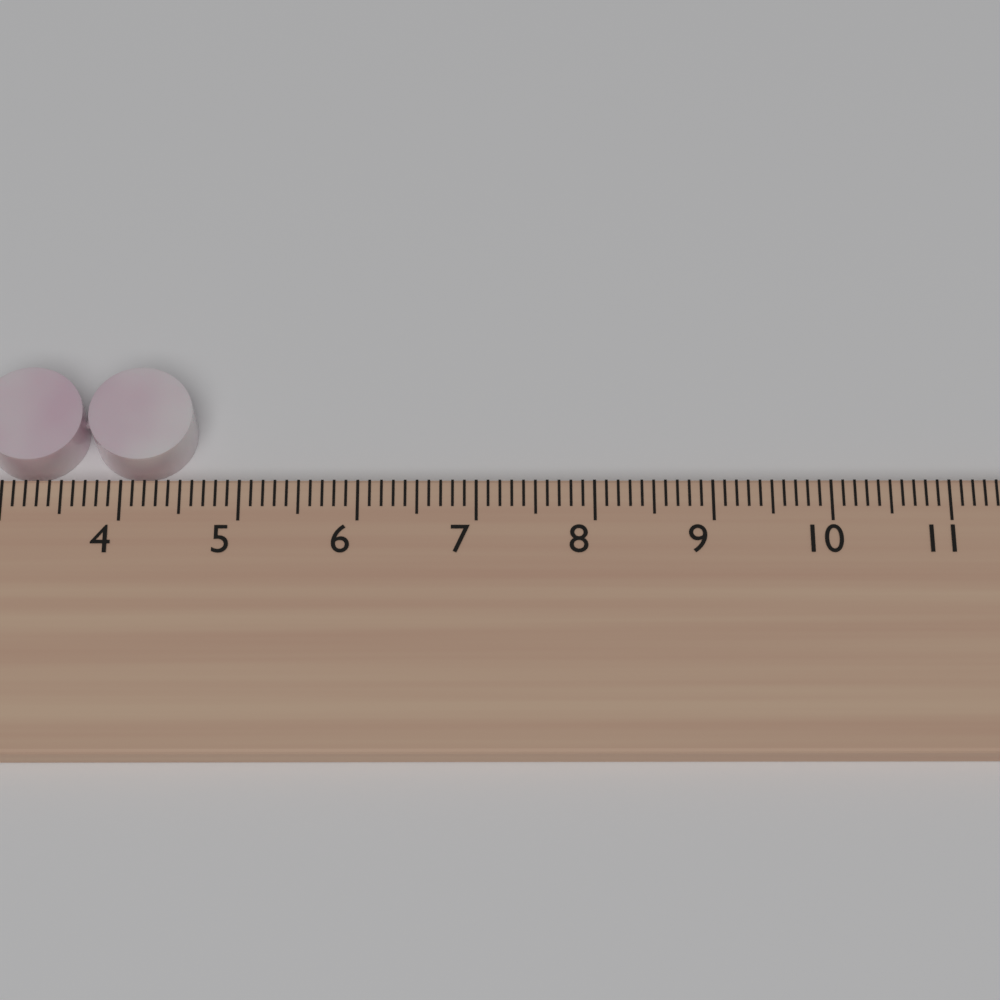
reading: 4.6 cm
